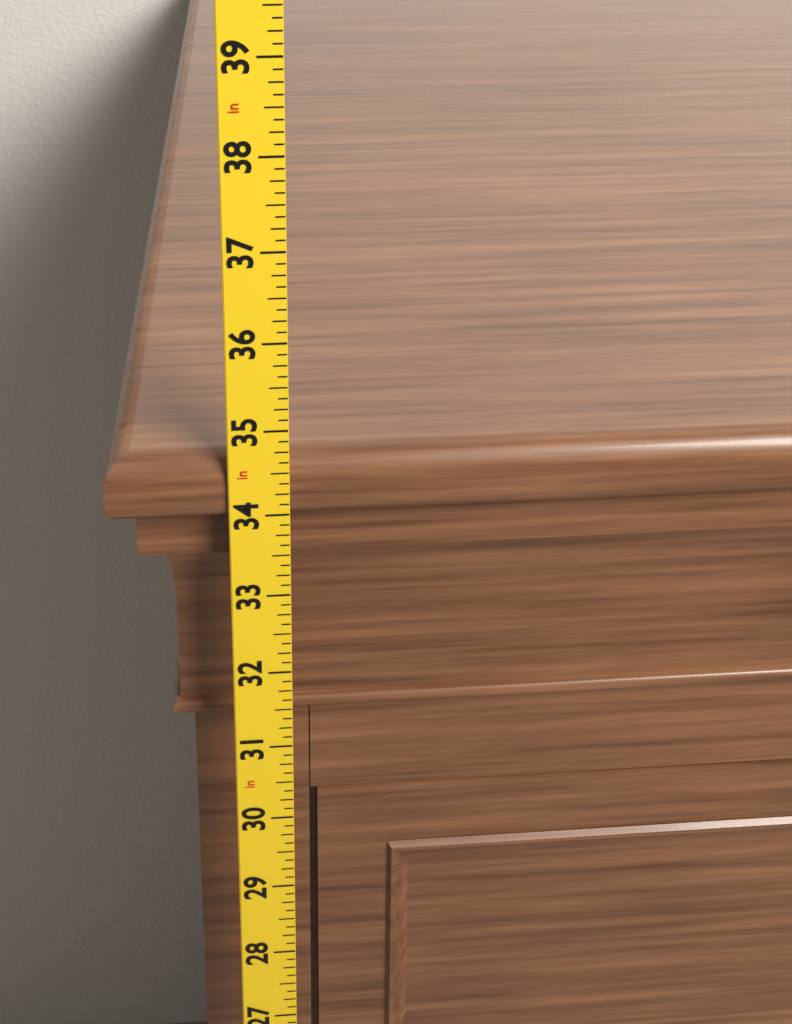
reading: 34.625 in
